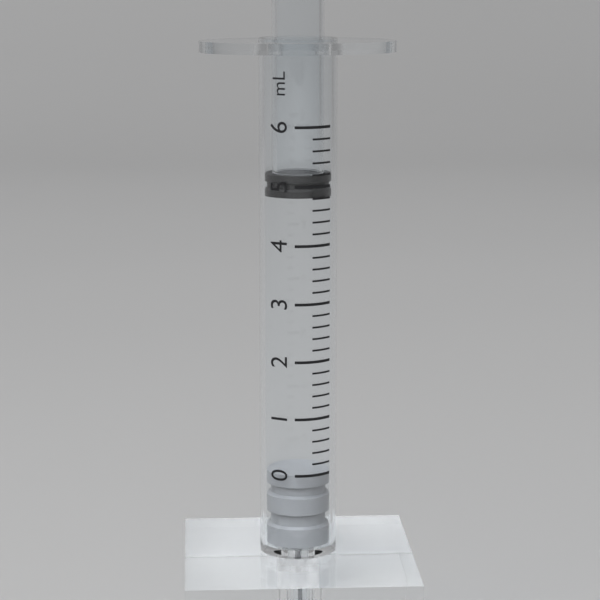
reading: 4.8 mL
